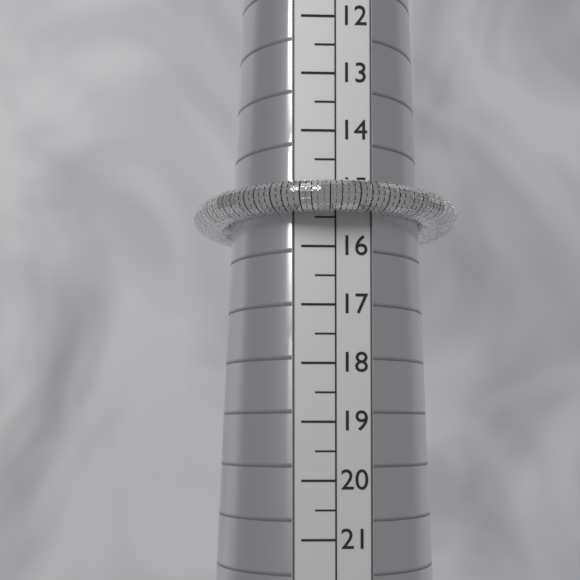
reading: 15.5 (no unit)
